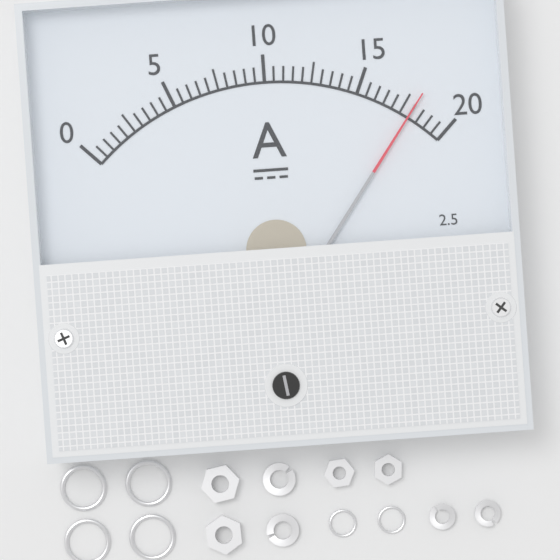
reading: 18.0 A
